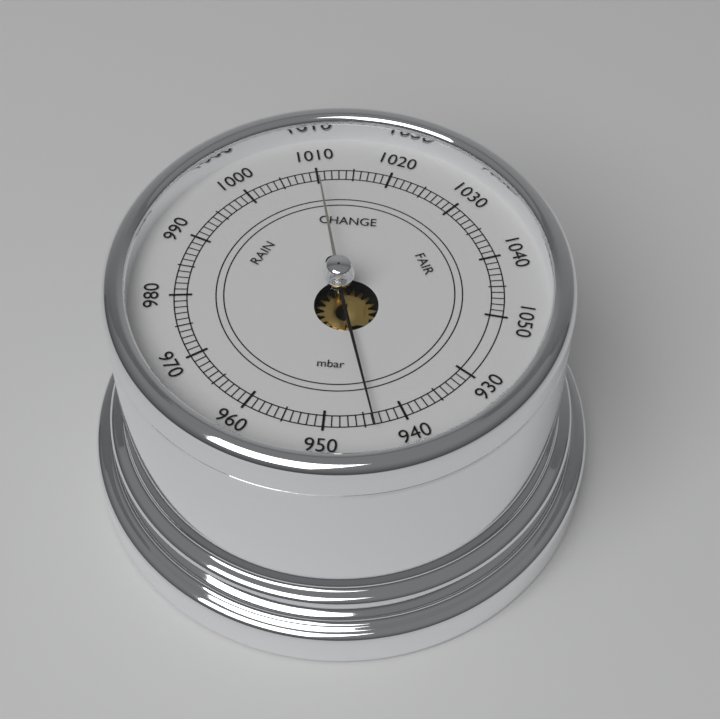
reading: 944 mbar
